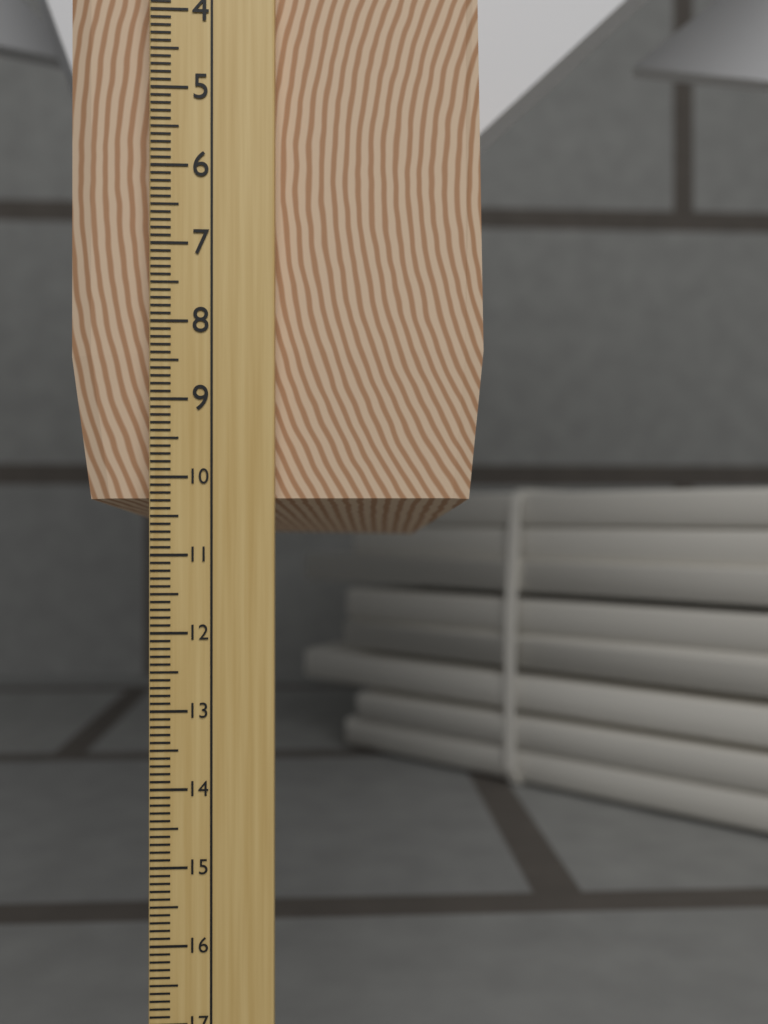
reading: 10.9 cm
